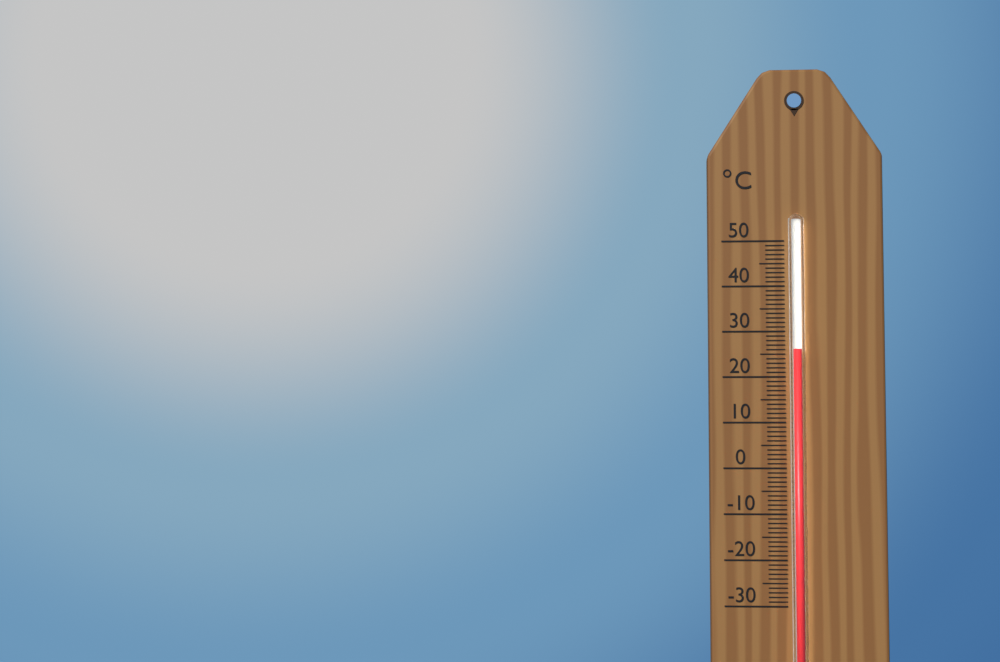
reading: 26 °C
